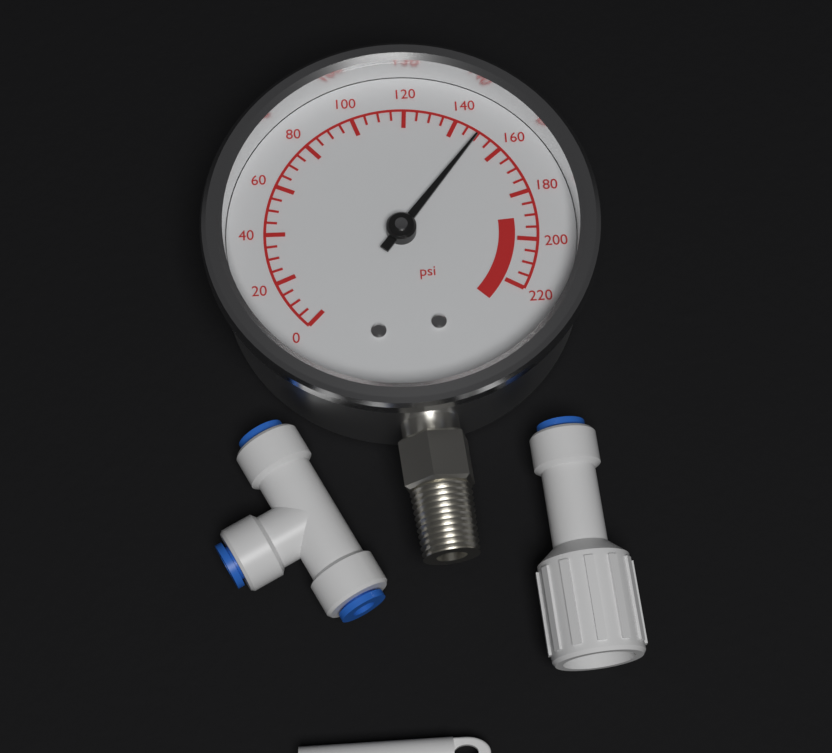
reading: 150 psi
